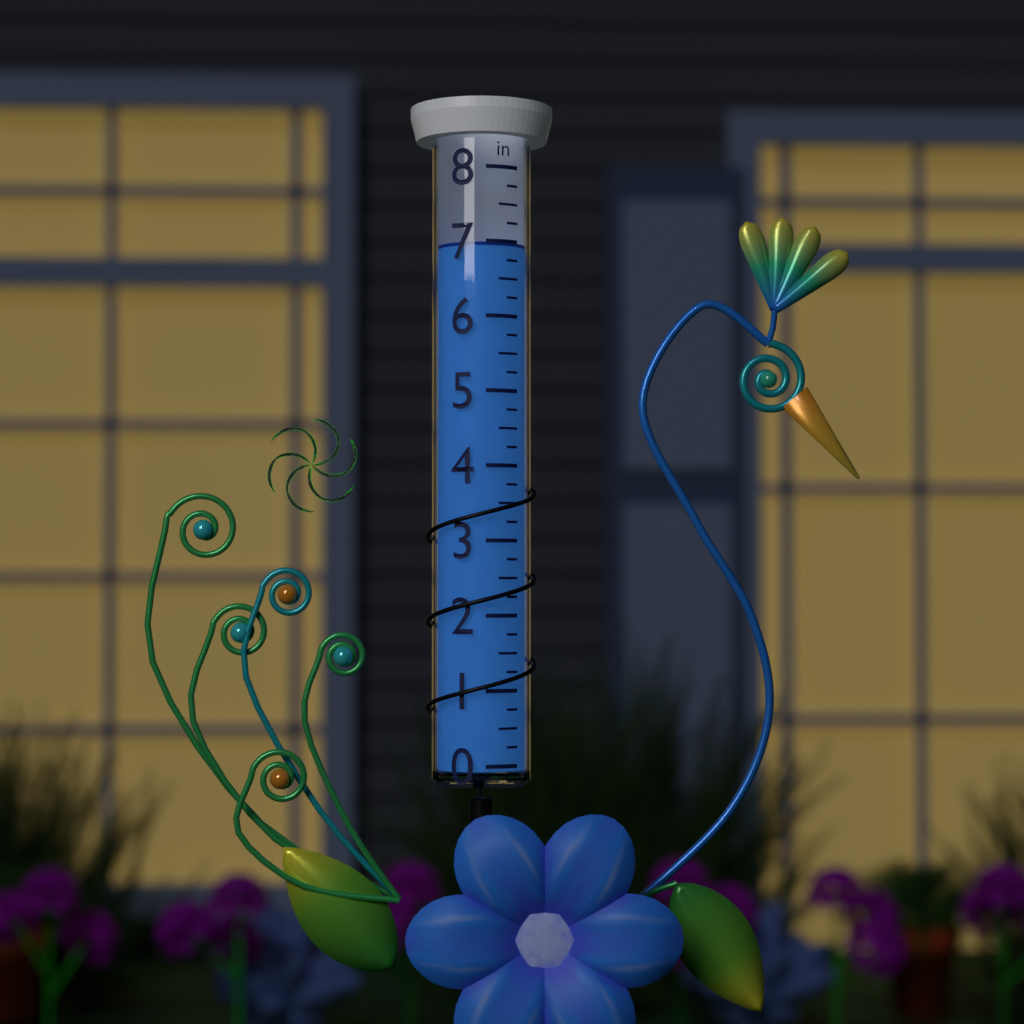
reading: 7.00 in
